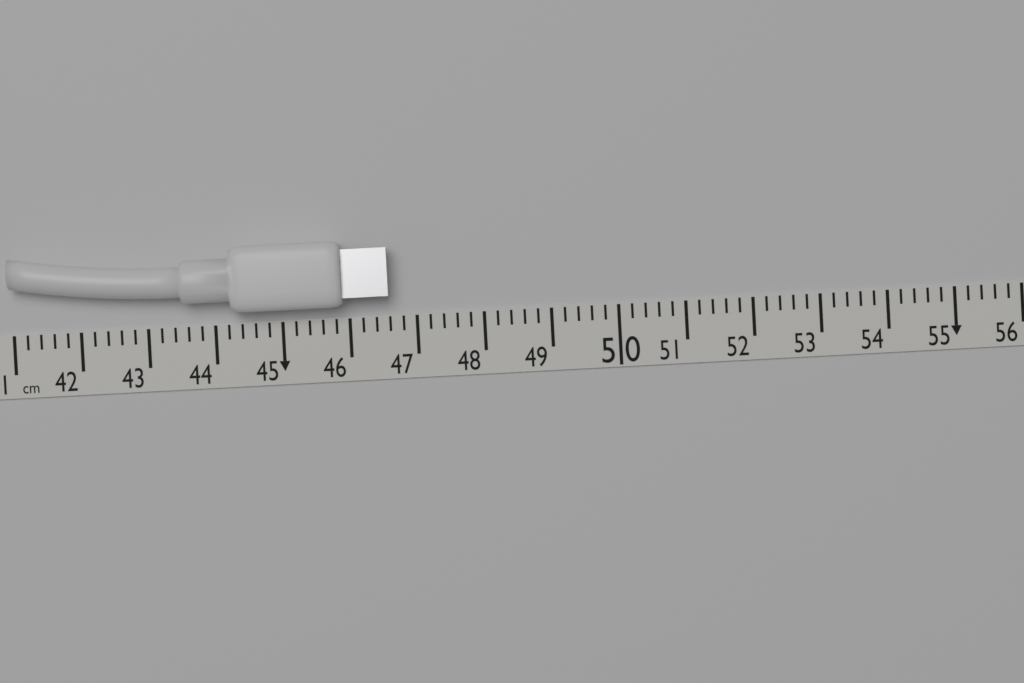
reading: 46.6 cm
